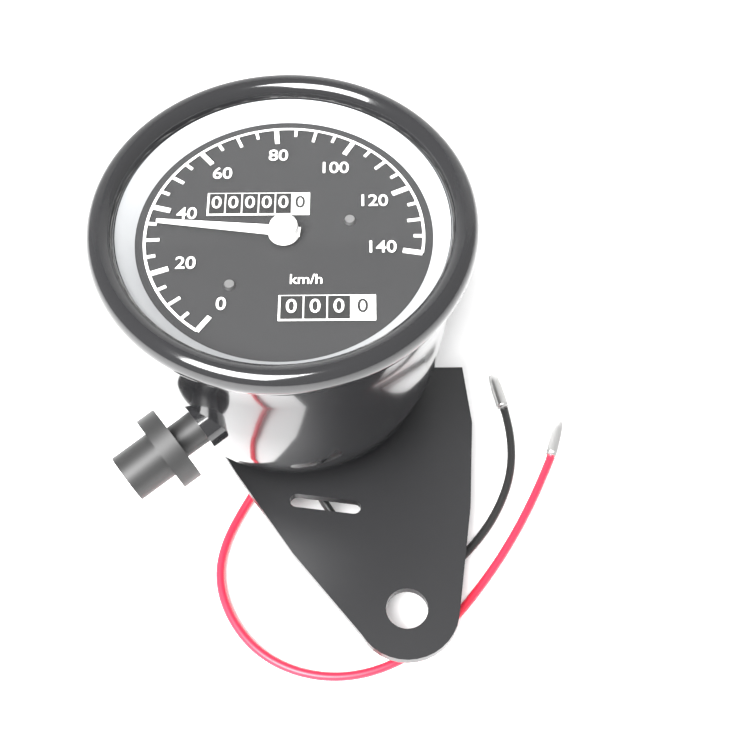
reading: 35 km/h
